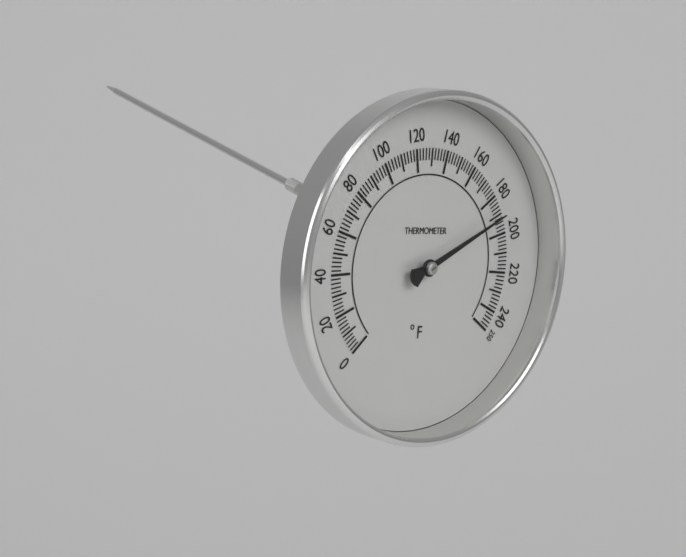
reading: 190 °F
